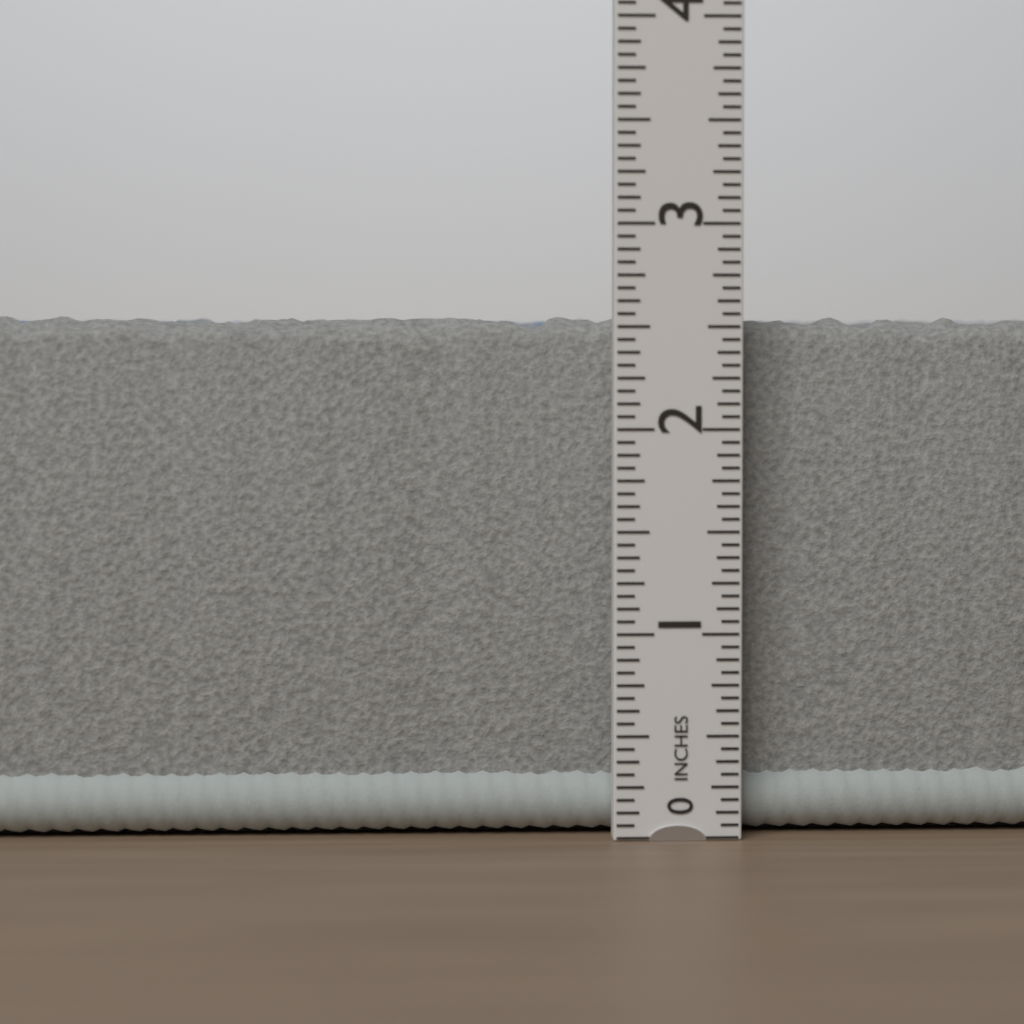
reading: 2.5625 in
